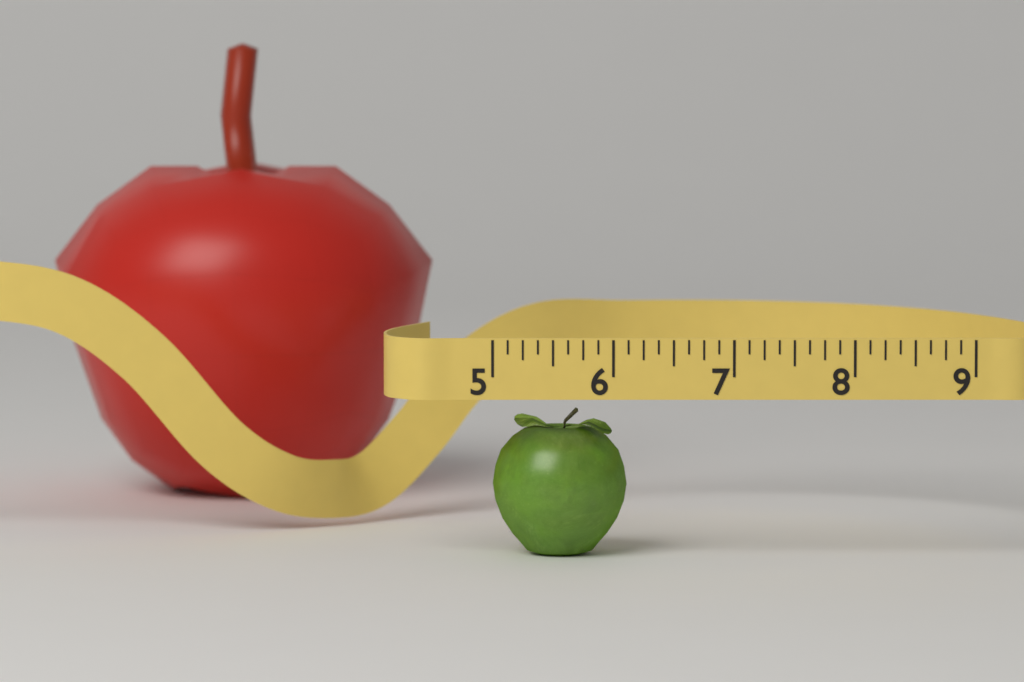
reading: 6.125 (no unit)
